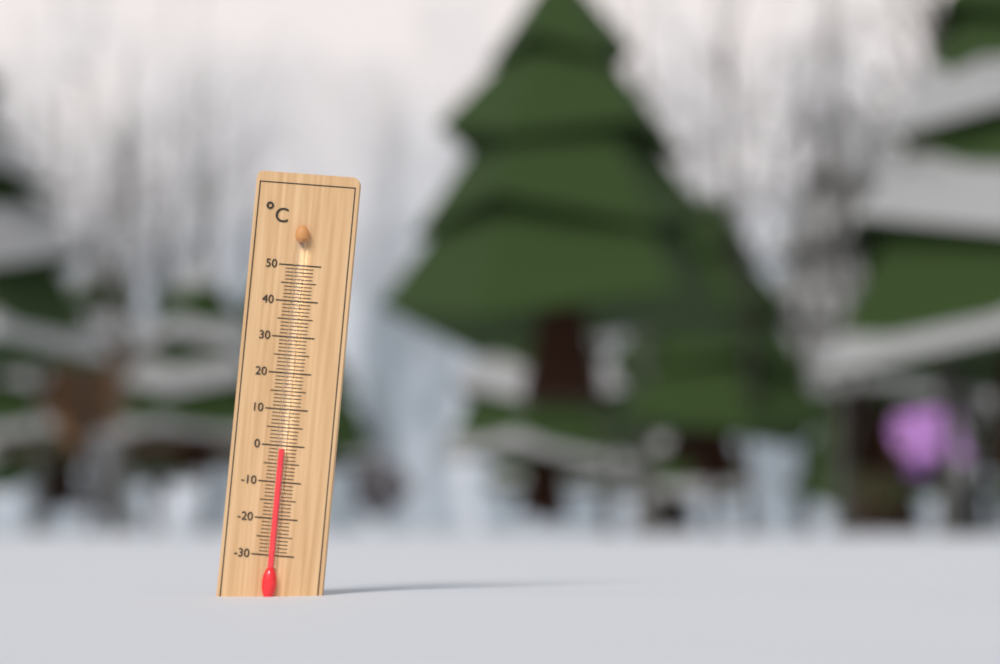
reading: -1 °C
